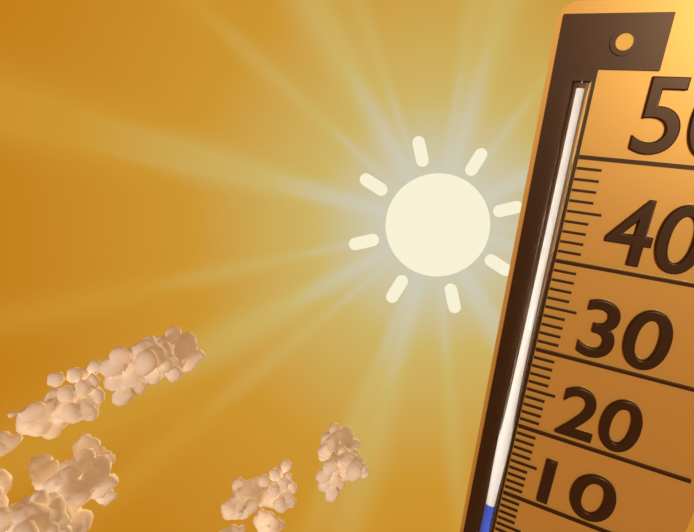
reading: 9 (no unit)
